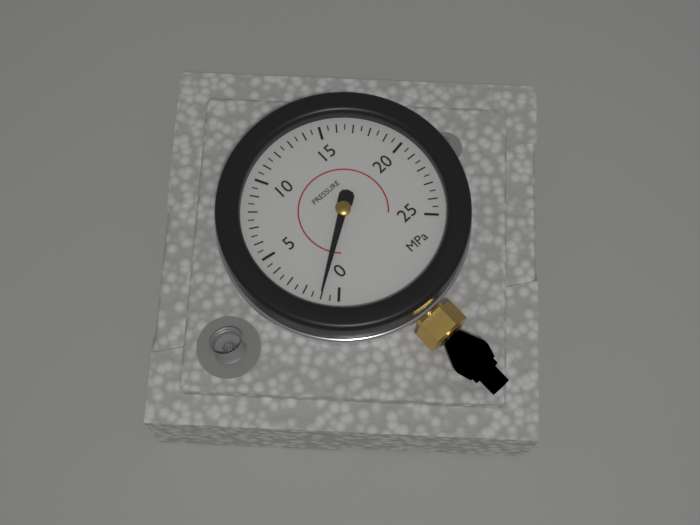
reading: 1.0 MPa
